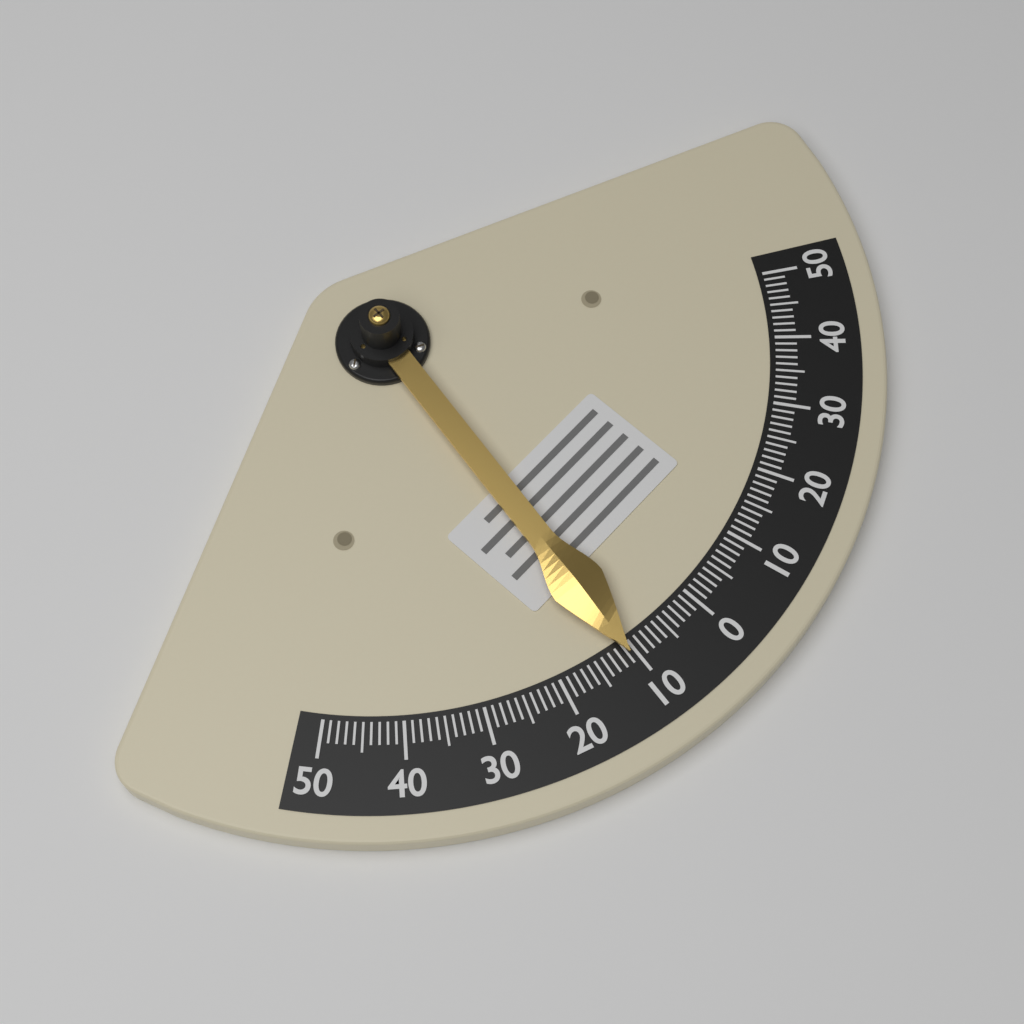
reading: -11 (no unit)
